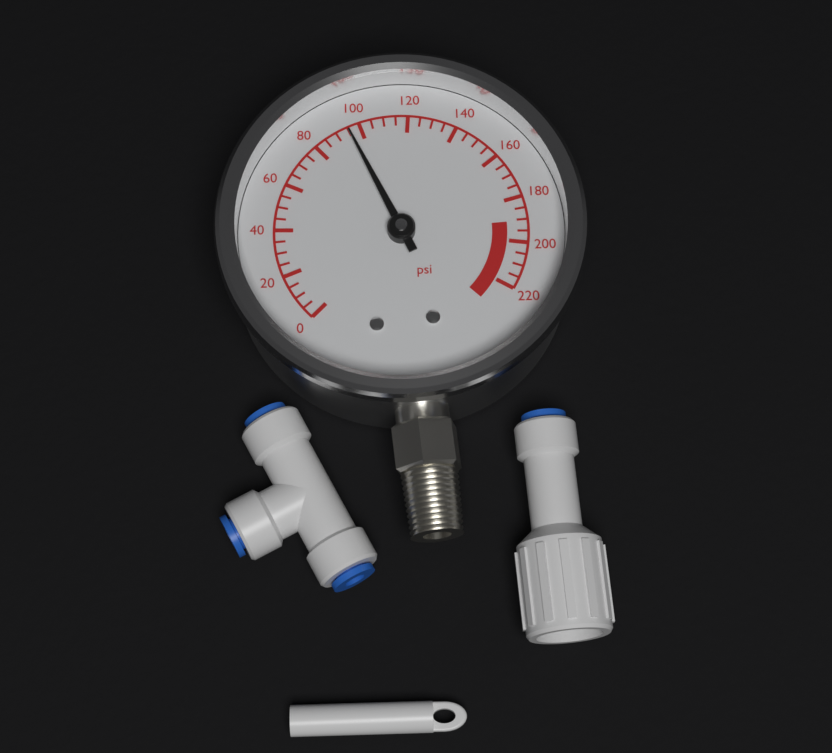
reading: 95 psi
